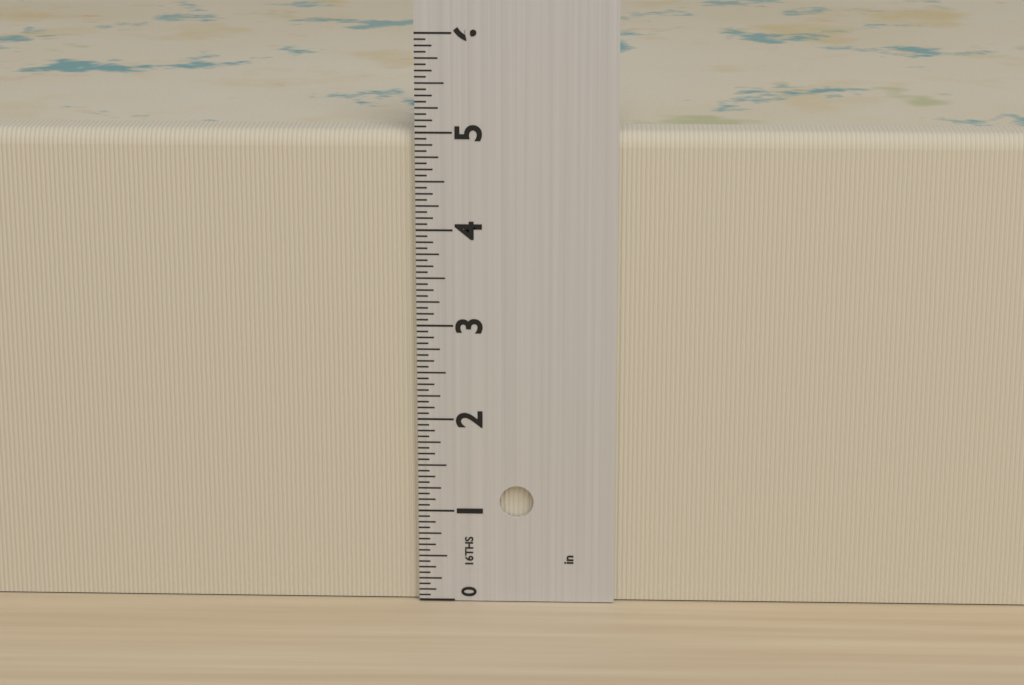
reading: 5.0000 in
